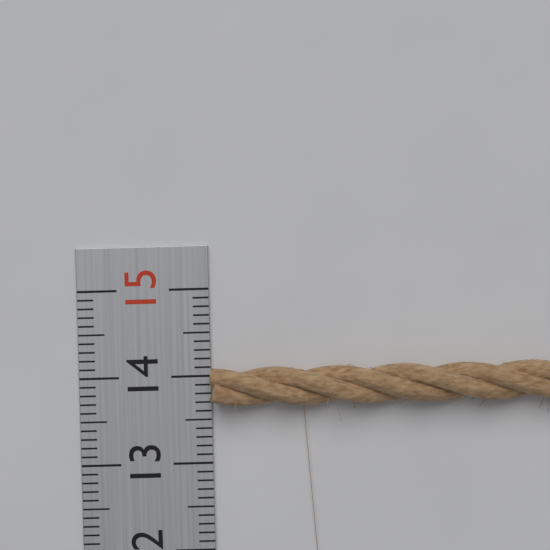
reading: 14.1 (no unit)
